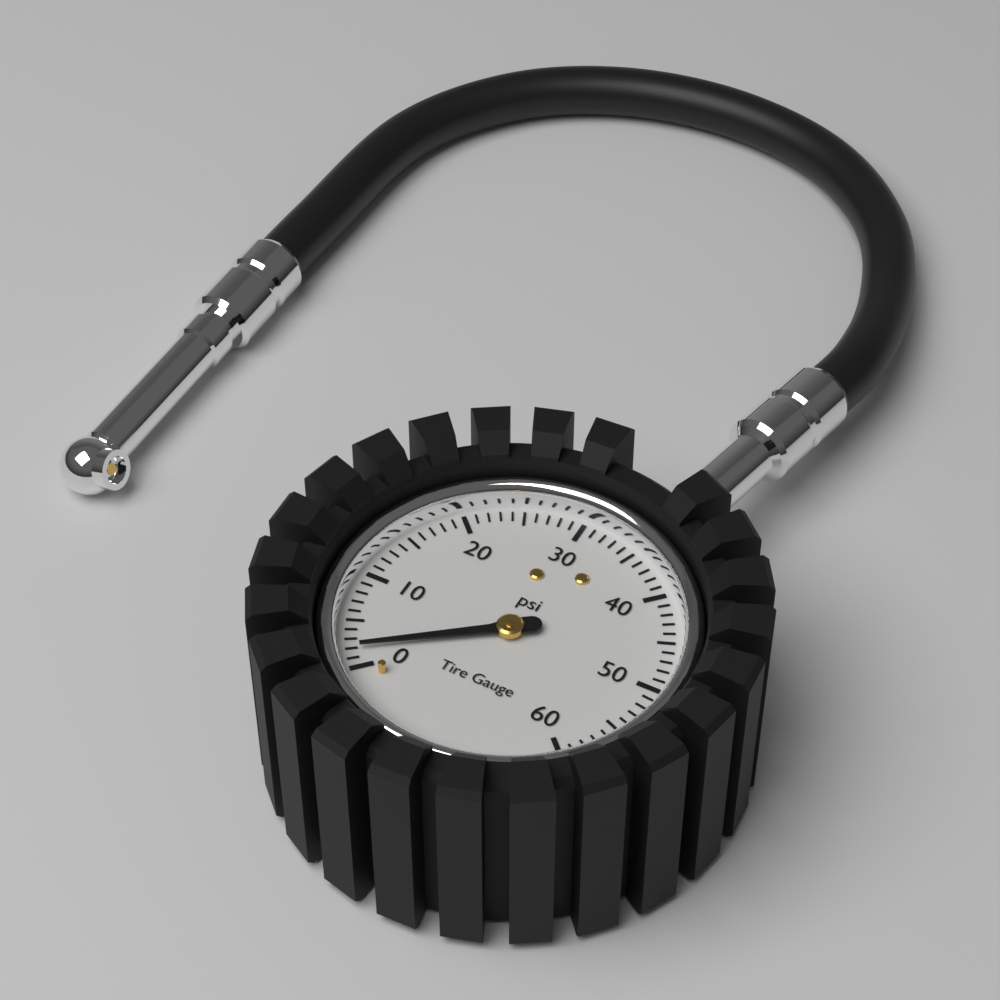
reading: 2 psi
